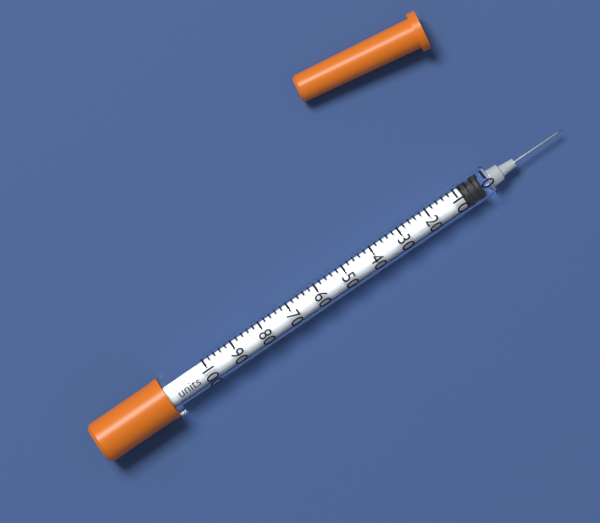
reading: 2 units
